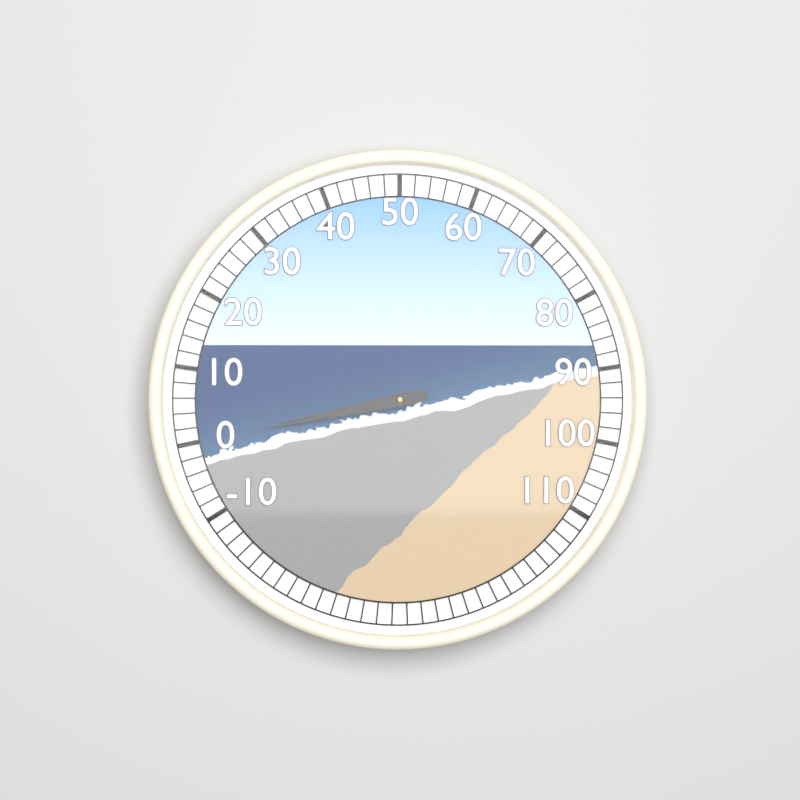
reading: 0 (no unit)
